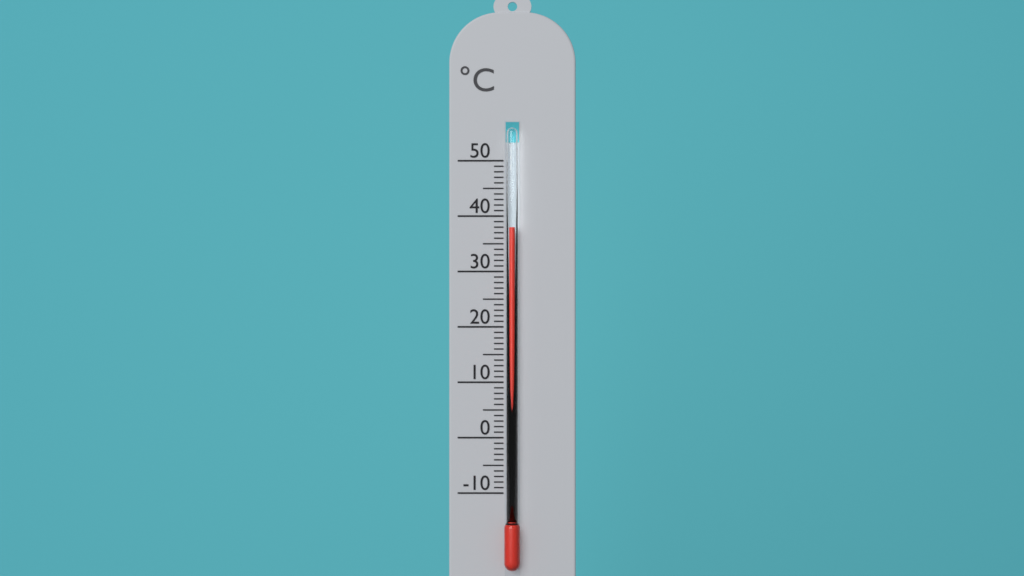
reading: 38 °C
